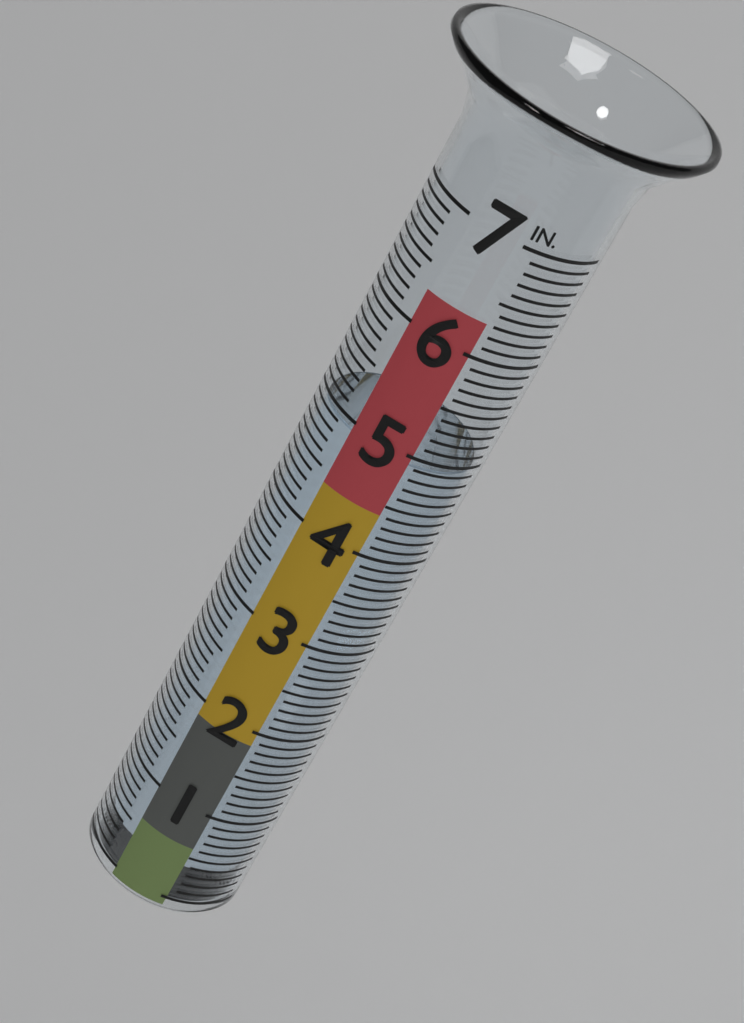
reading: 4.9 in
